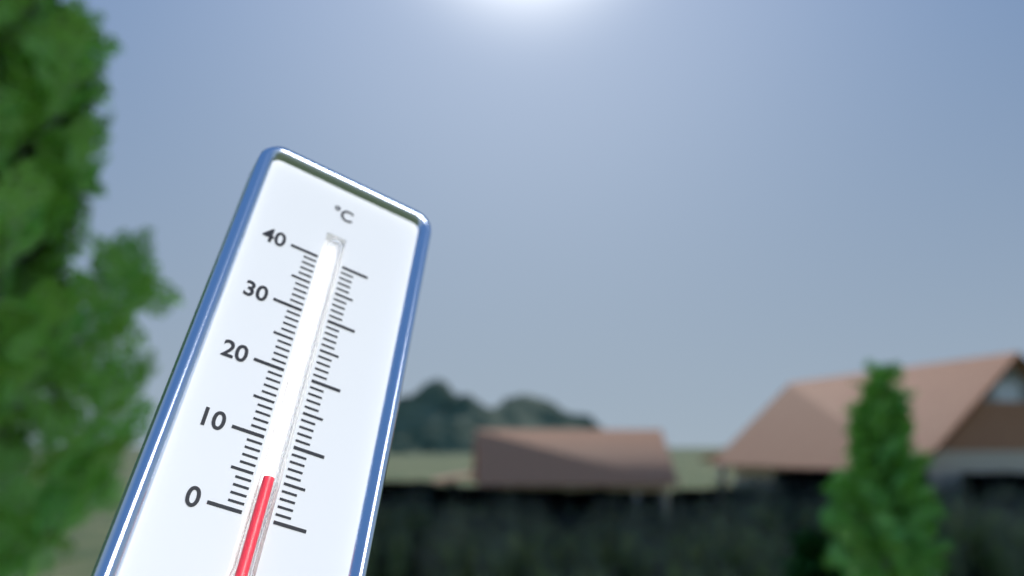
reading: 5 °C
